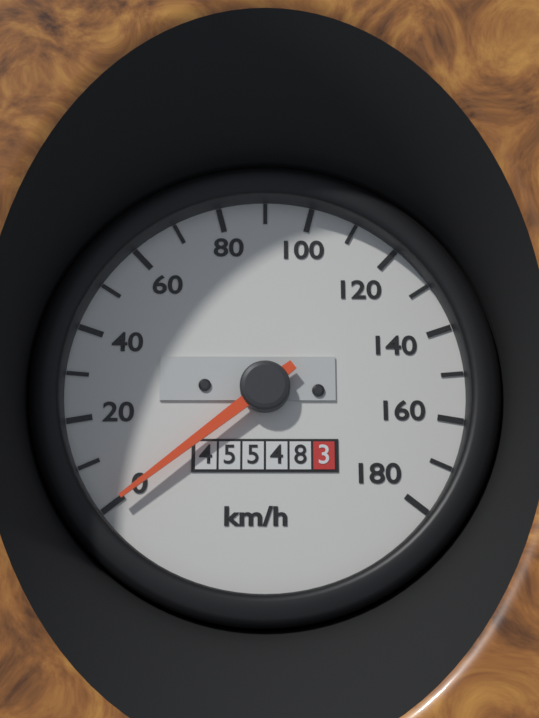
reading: 0 km/h
